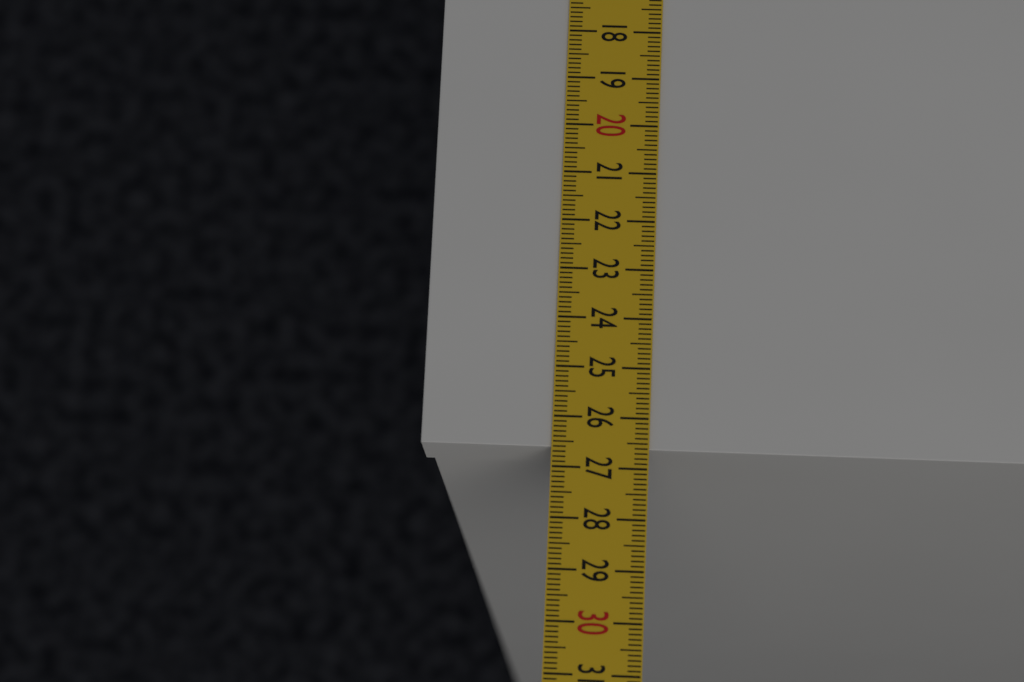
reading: 26.6 cm
